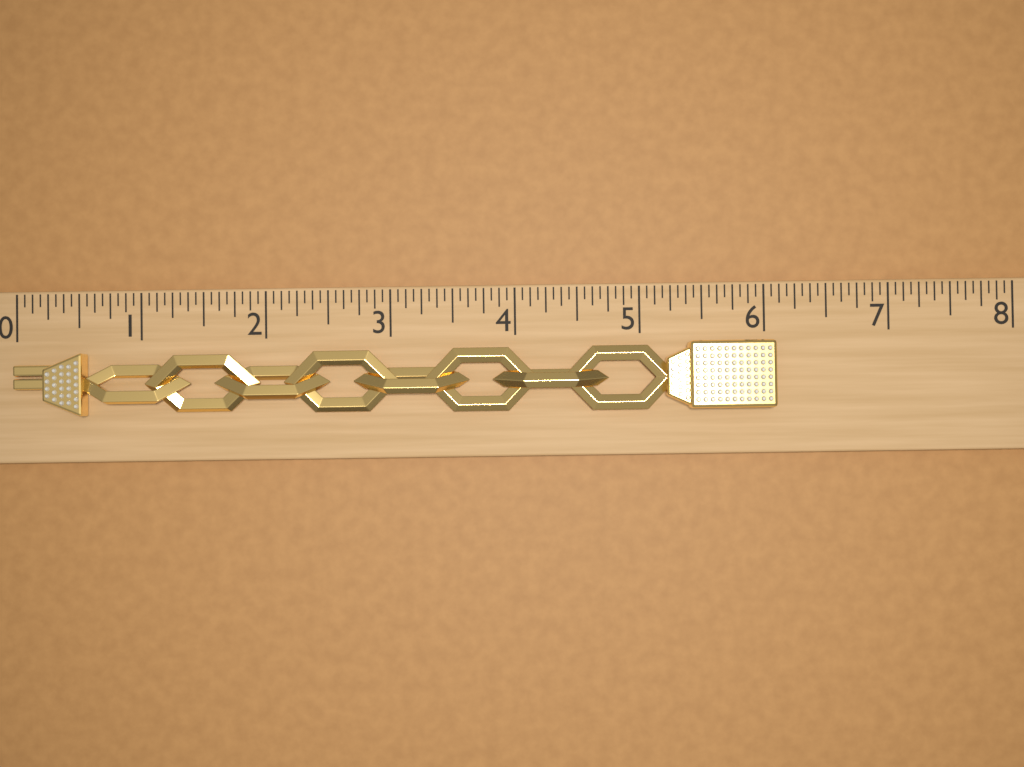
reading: 6.0625 (no unit)
